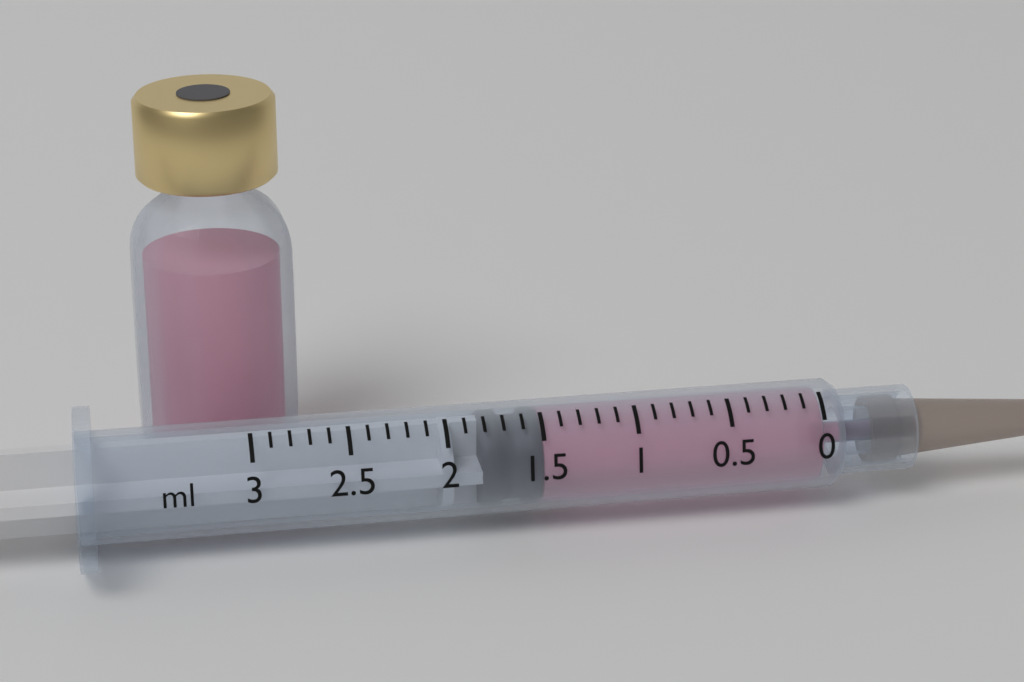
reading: 1.5 ml
